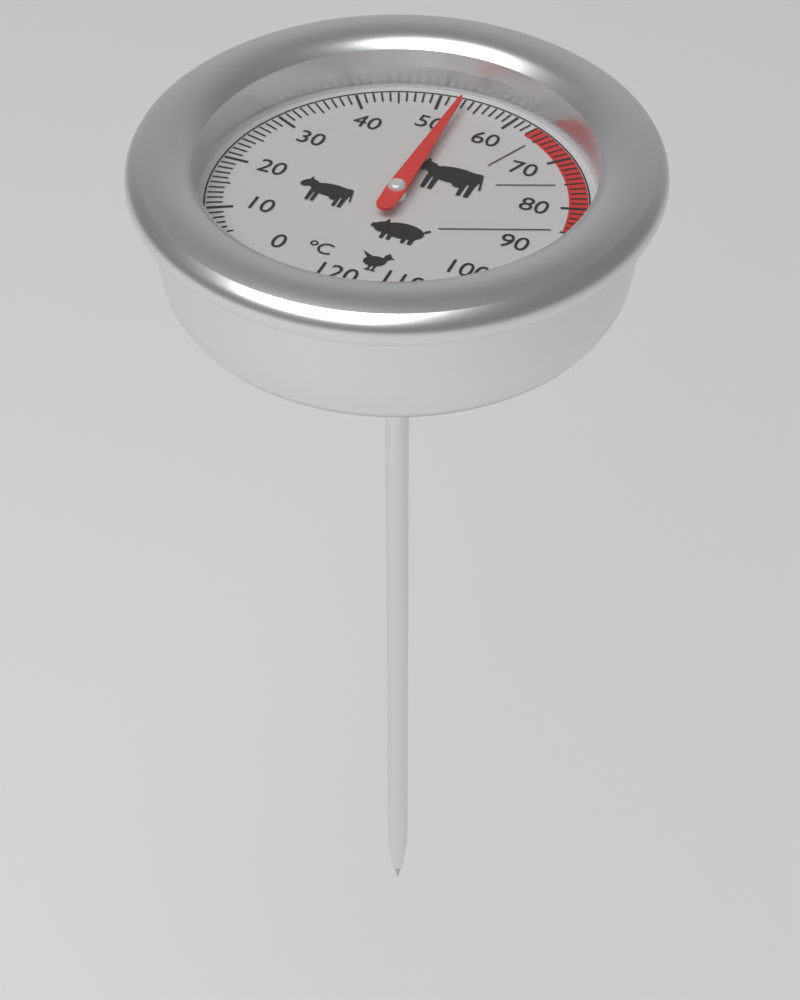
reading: 53 °C
